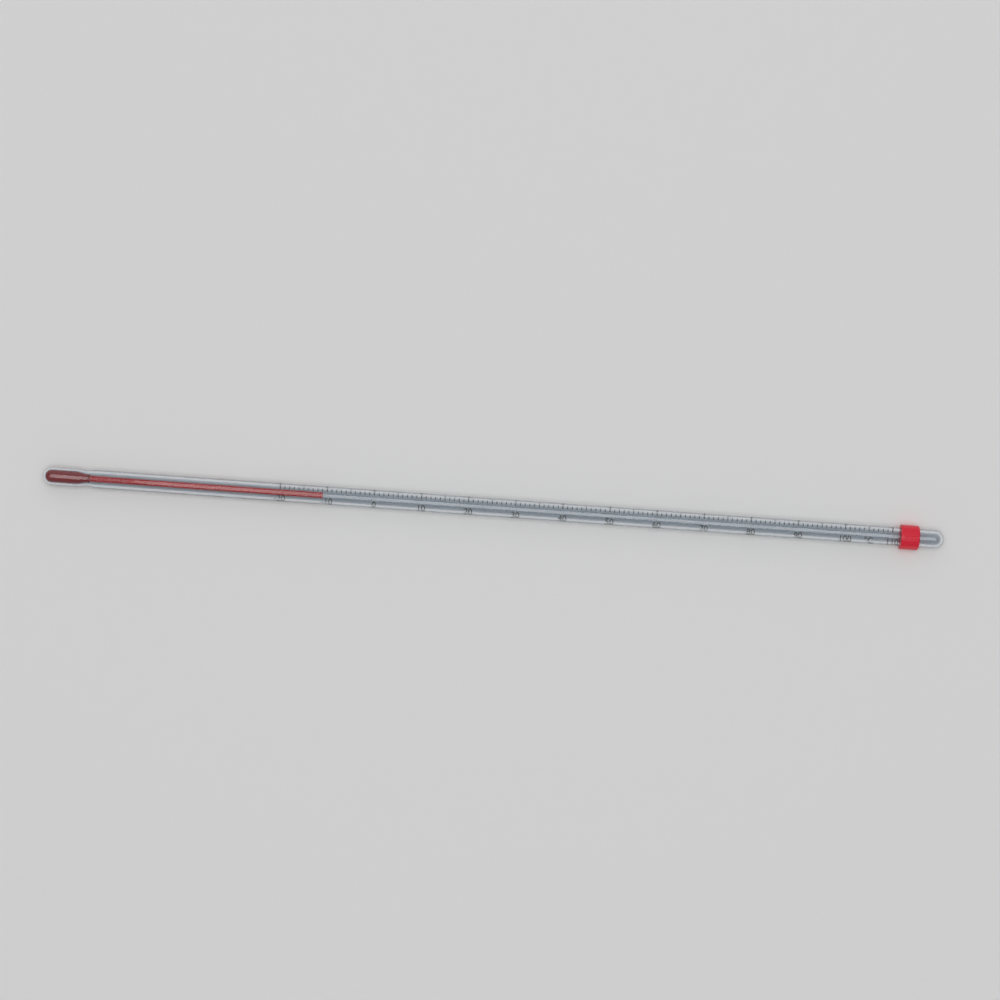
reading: -11 °C
